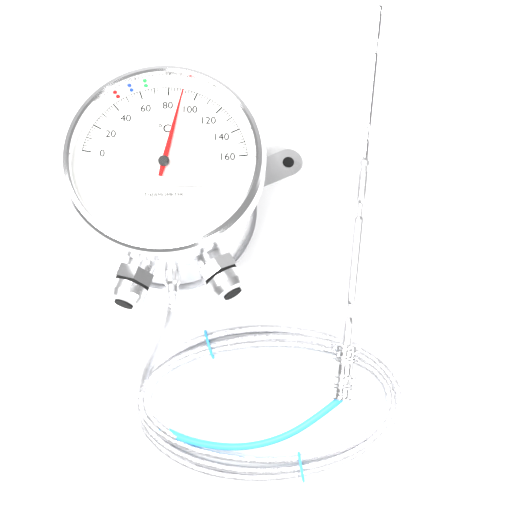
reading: 90 °C
